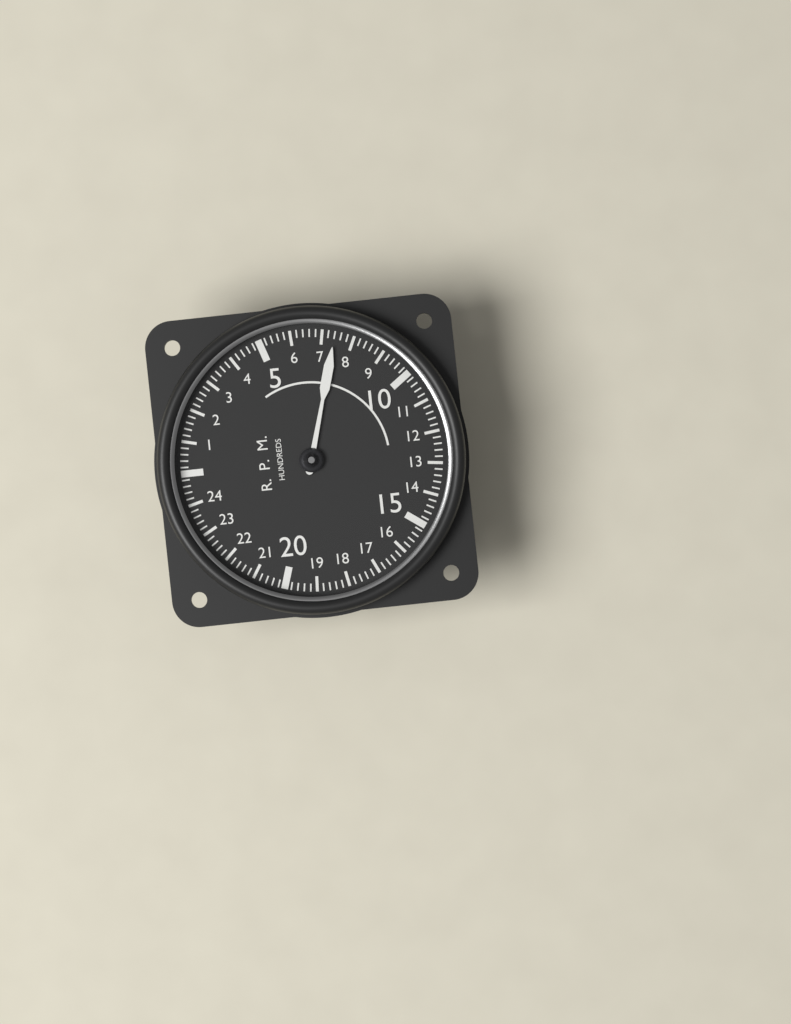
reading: 7.4 RPM x100
